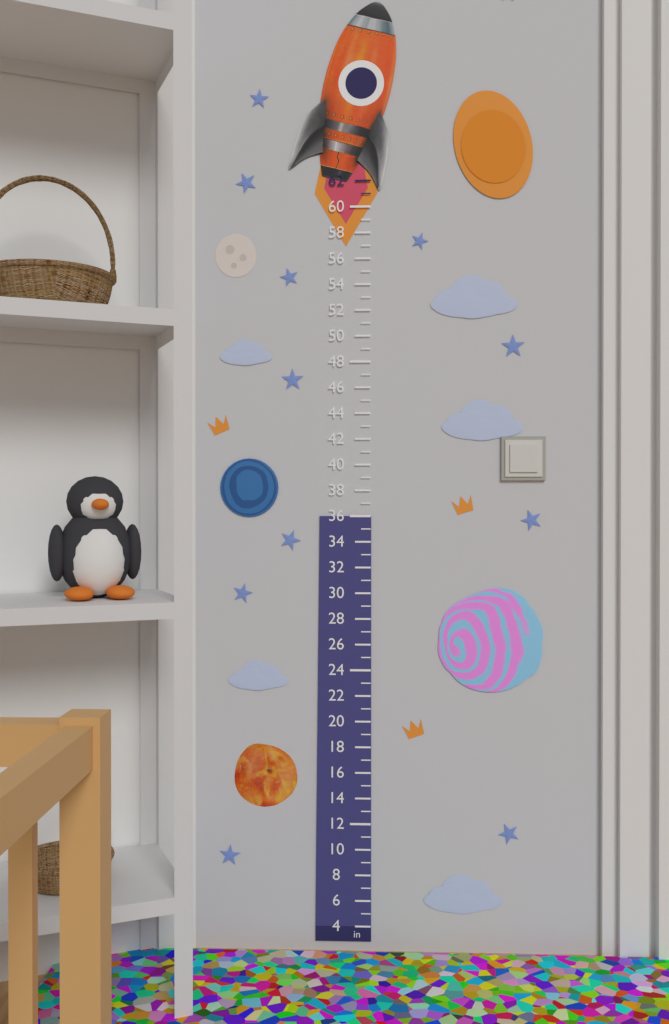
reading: 36 in
